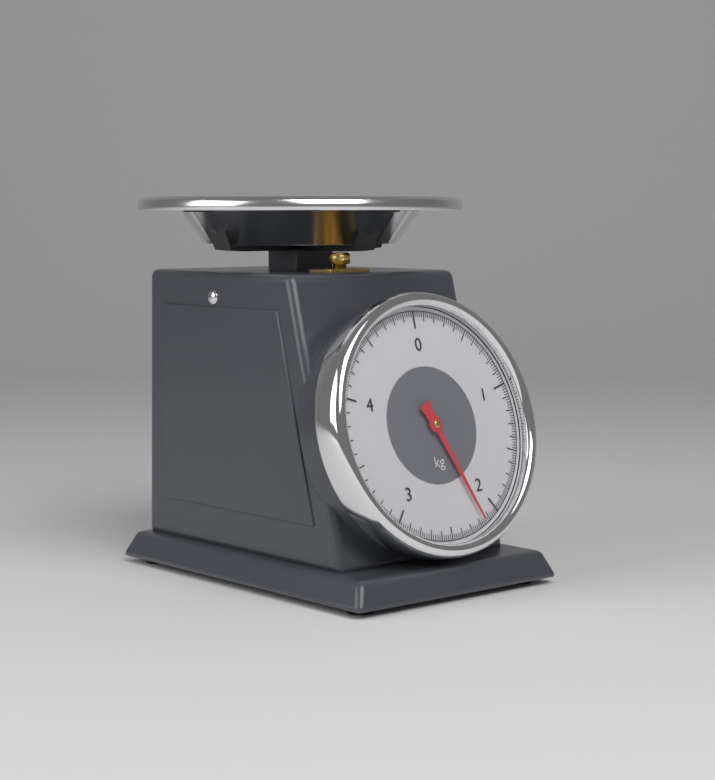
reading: 2.16 kg
